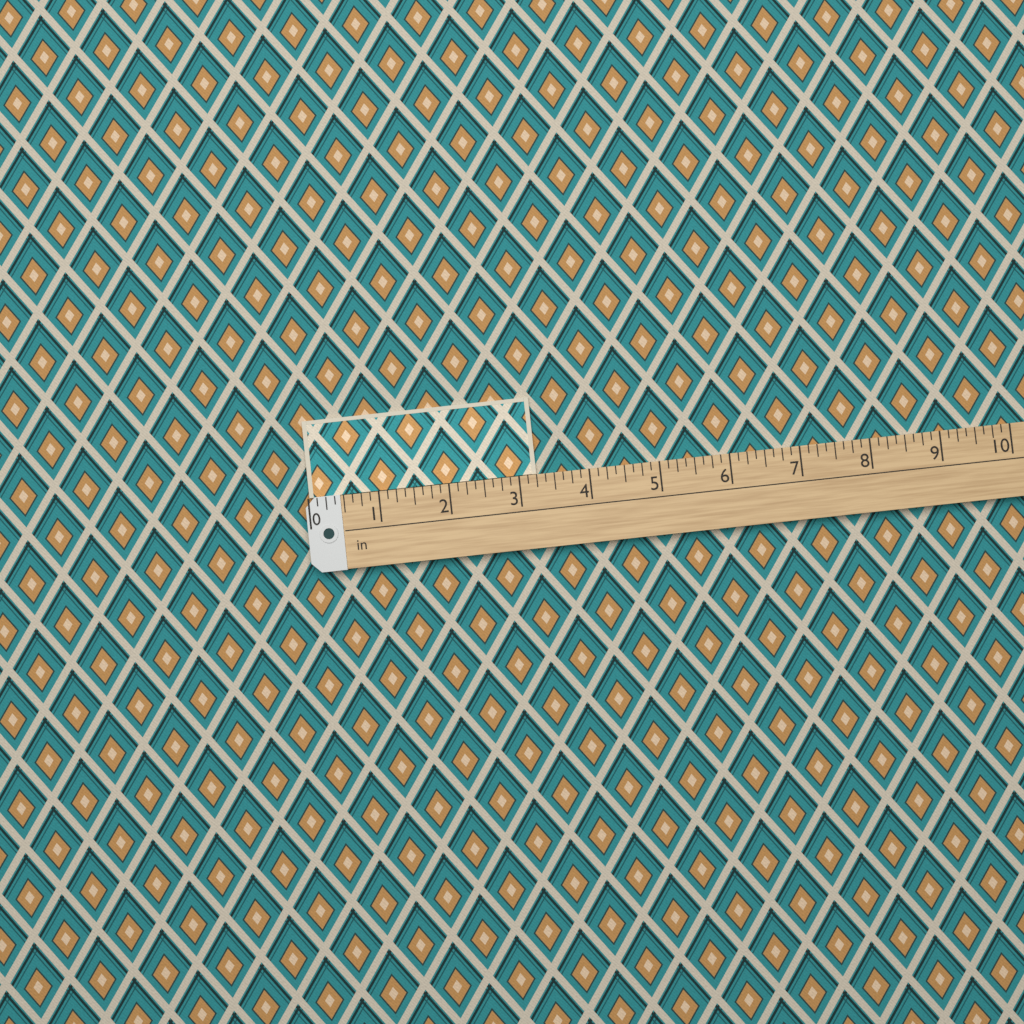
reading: 3.250 in
